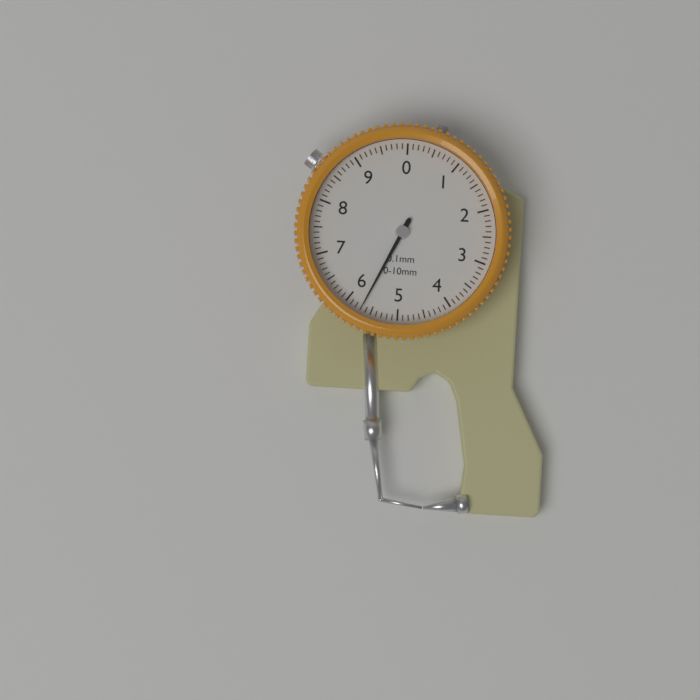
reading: 5.7 mm
